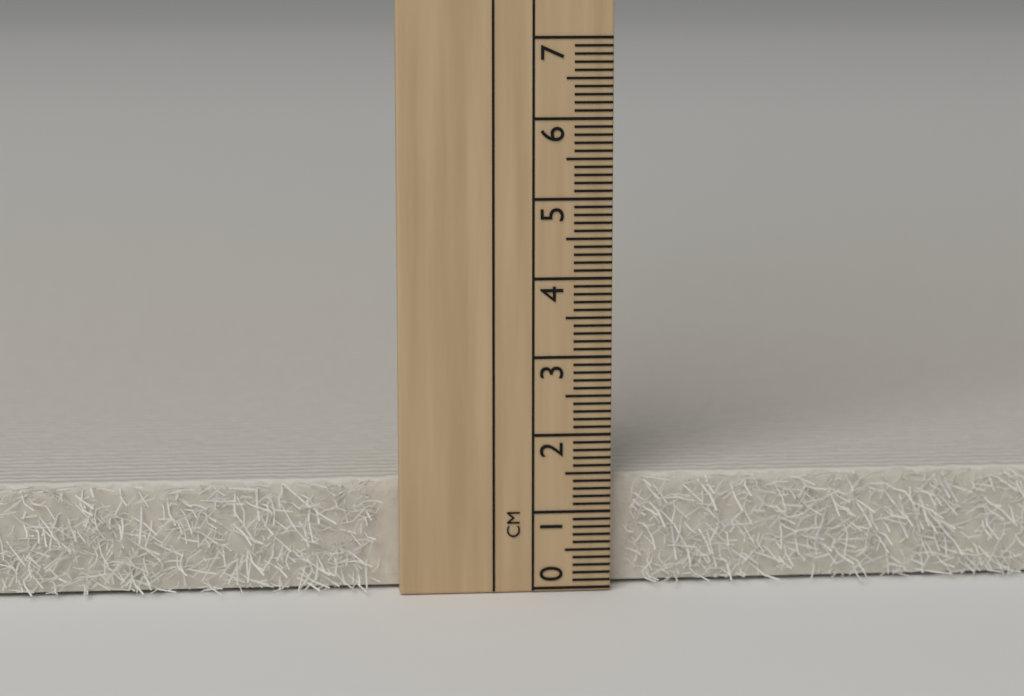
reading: 1.4 cm
